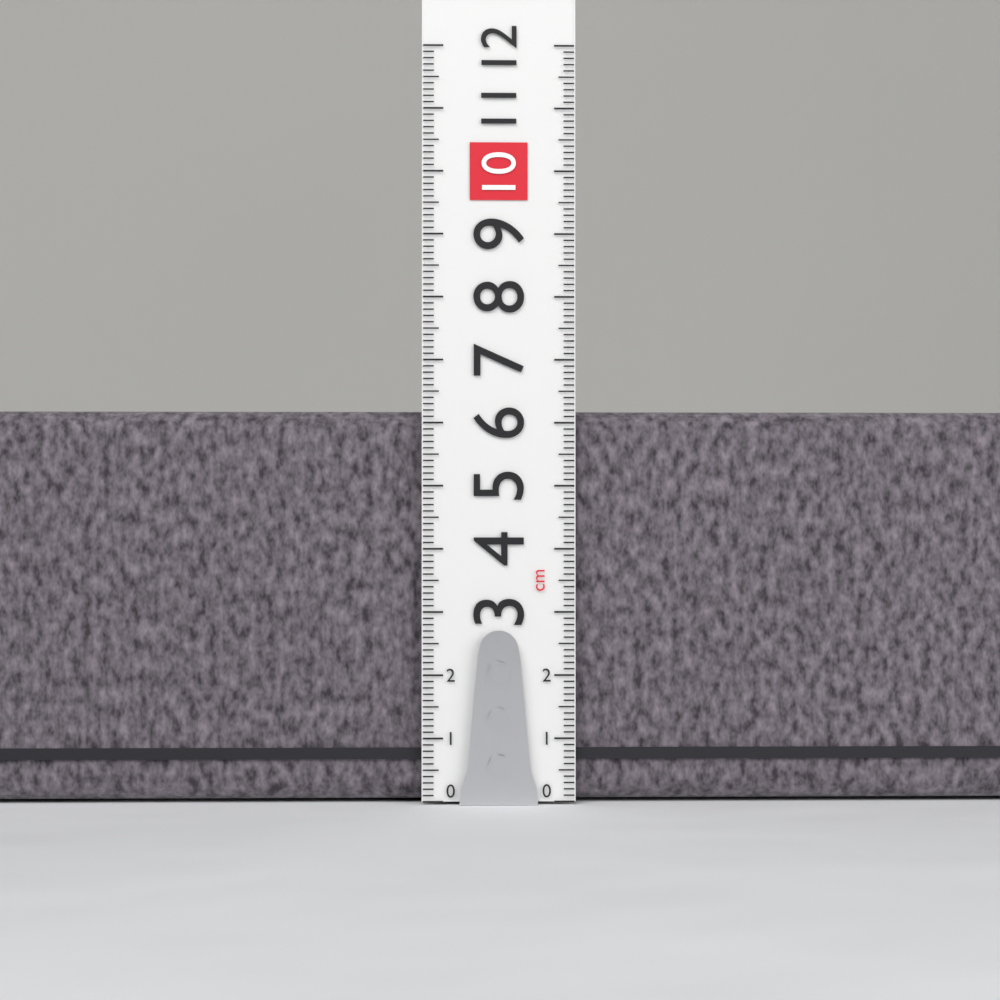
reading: 6.2 cm
